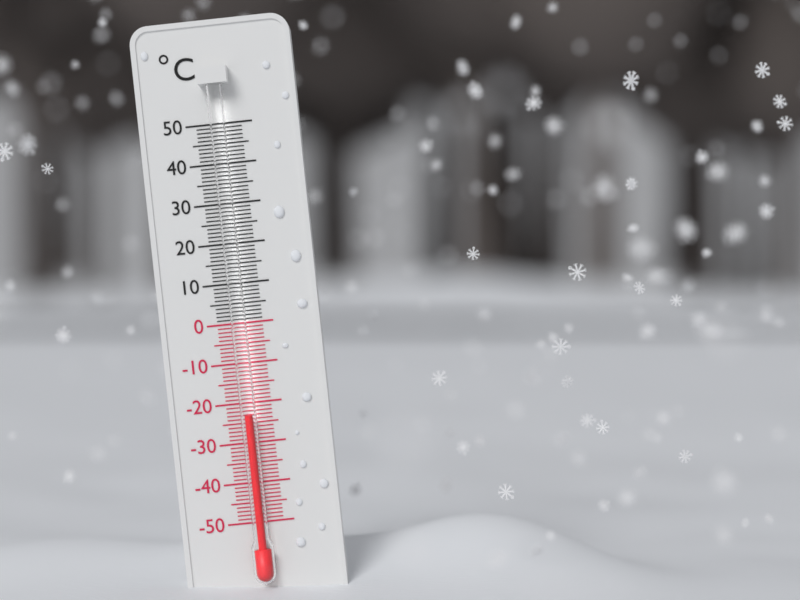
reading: -23 °C
